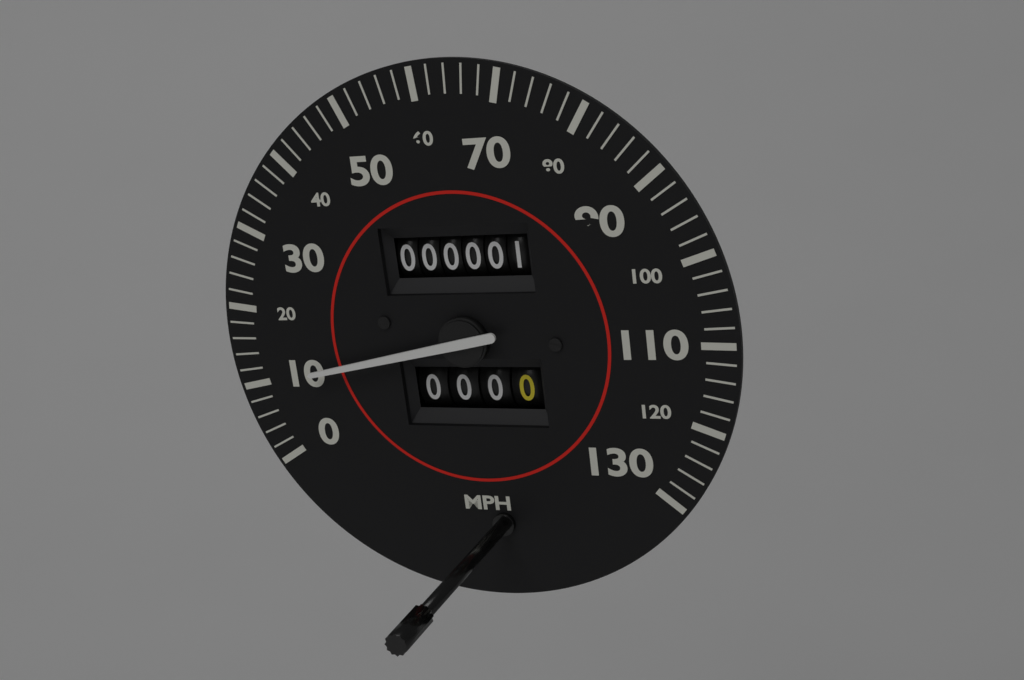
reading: 10 mph
